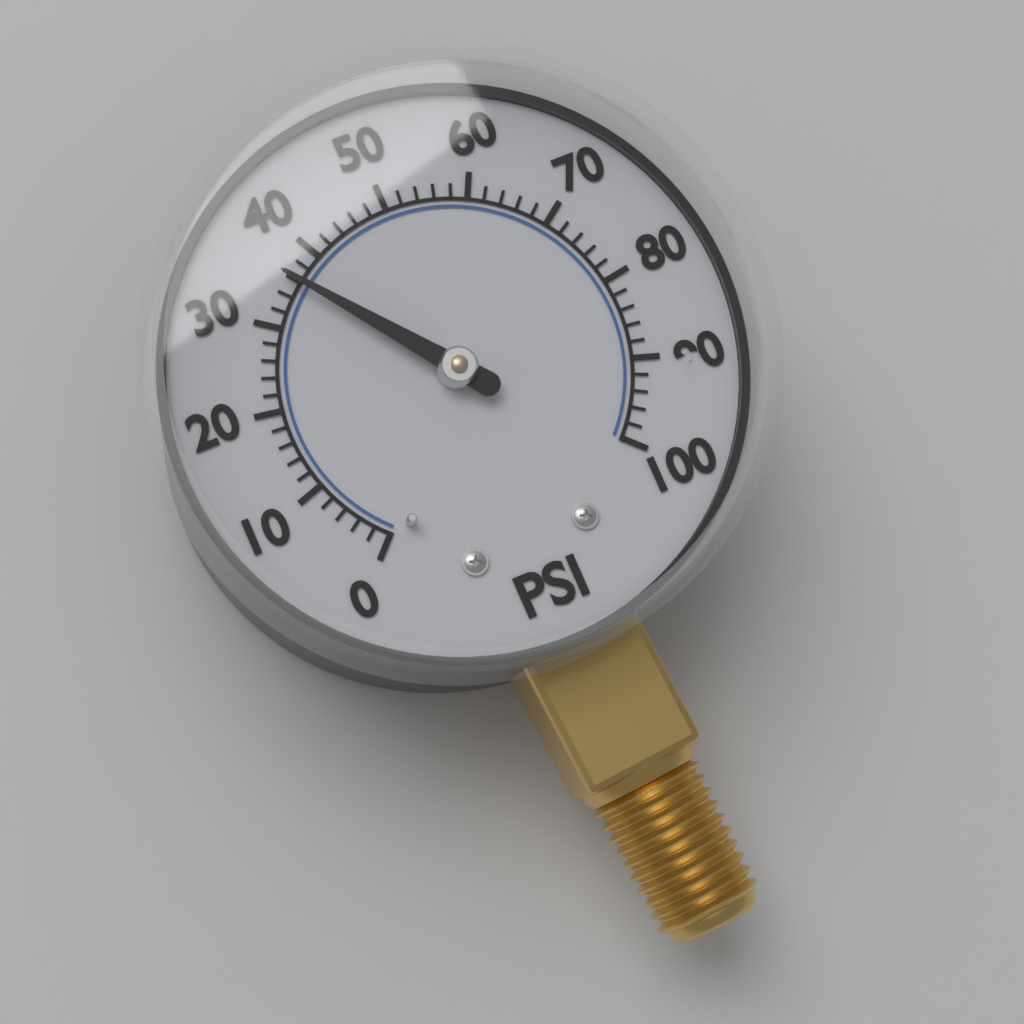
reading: 36 psi
